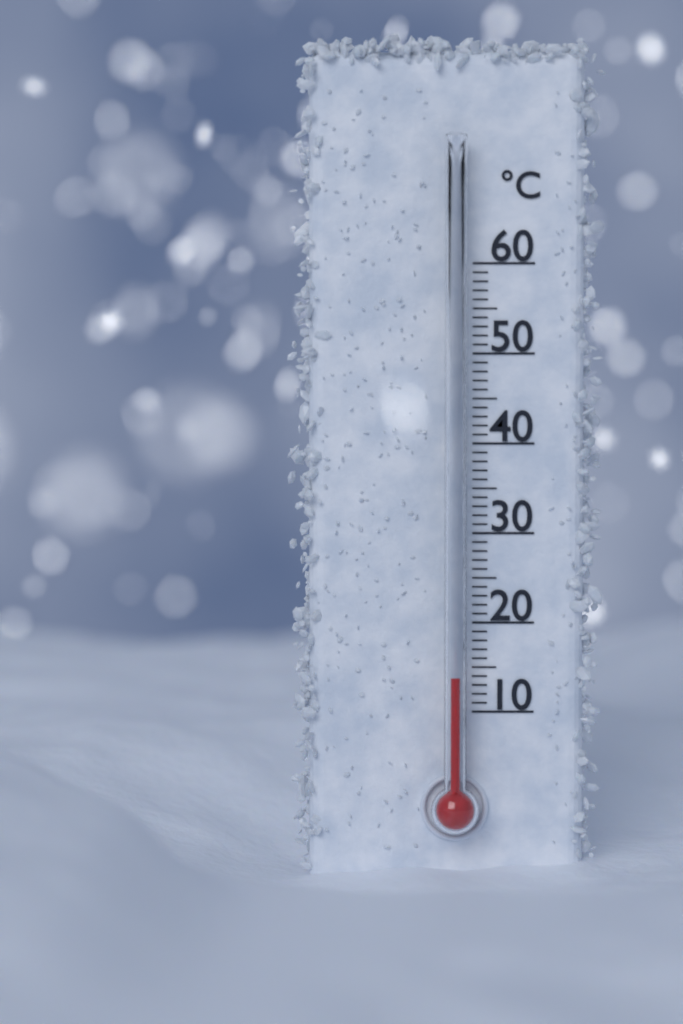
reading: 14 °C
